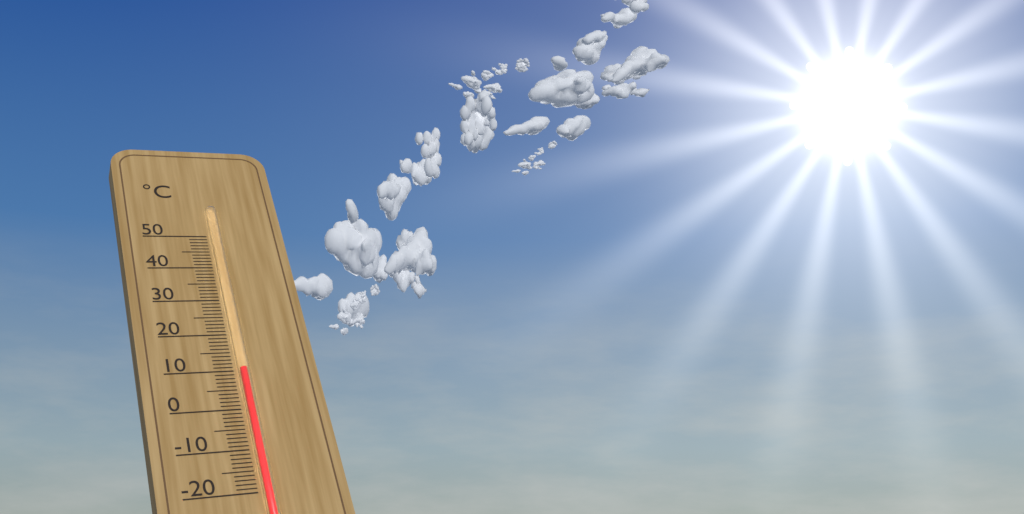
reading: 10 °C
